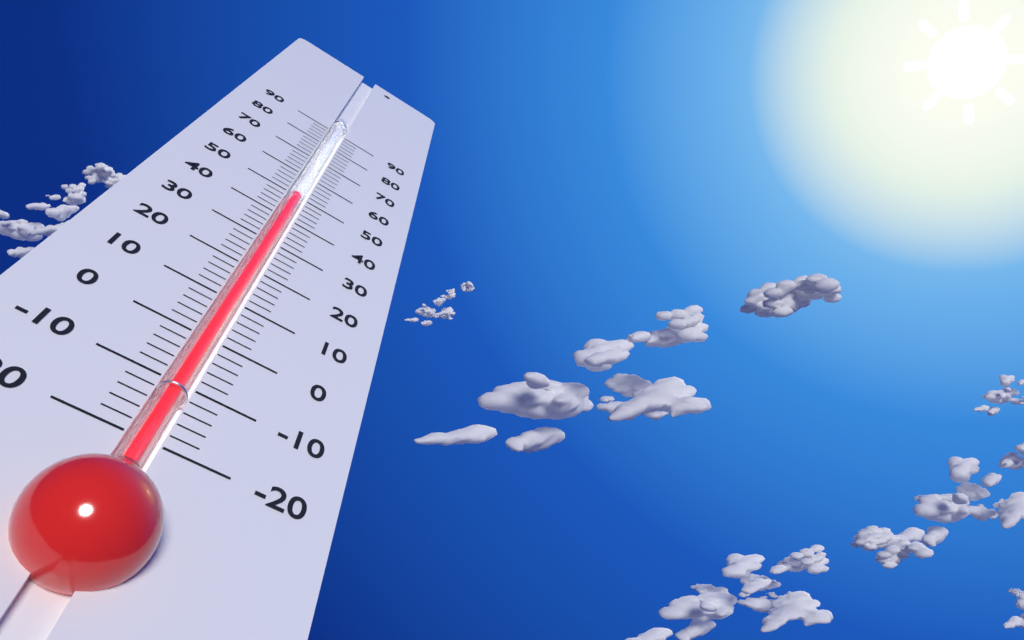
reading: 50 (no unit)
